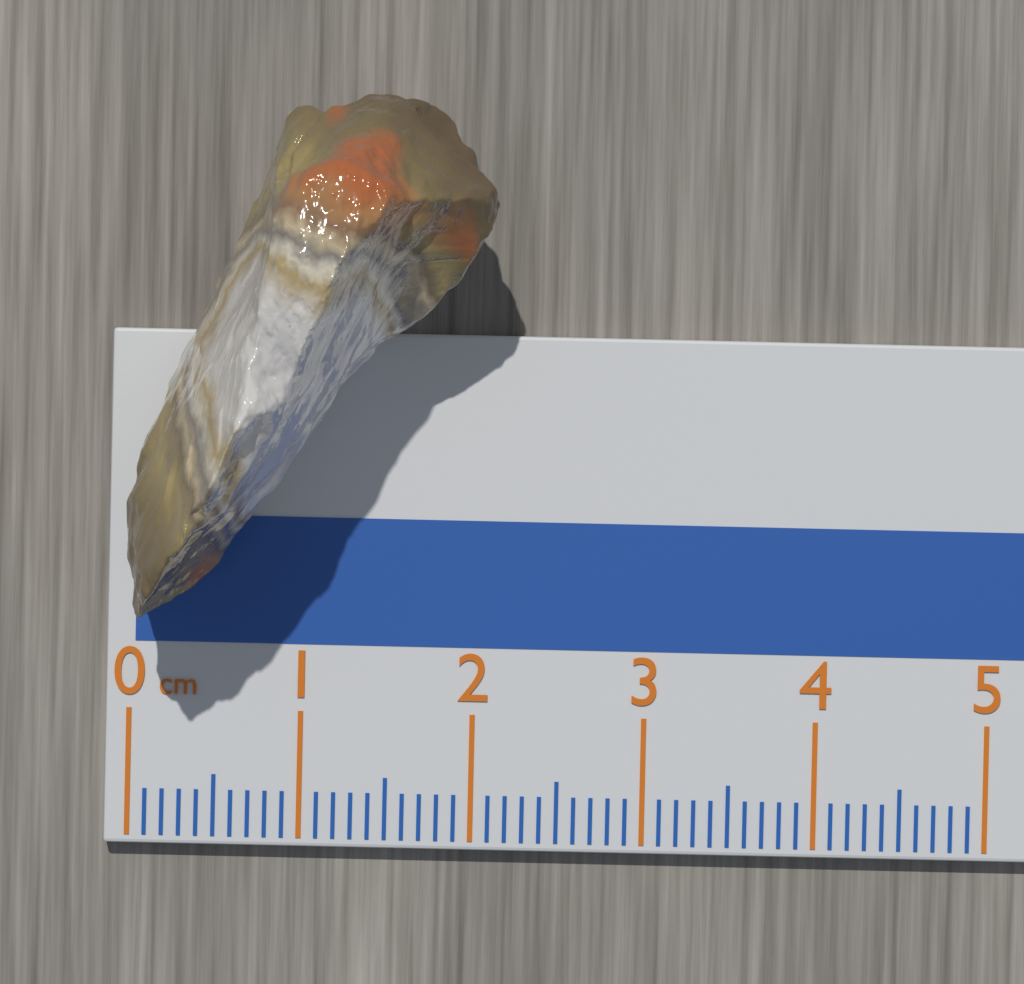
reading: 2.1 cm
